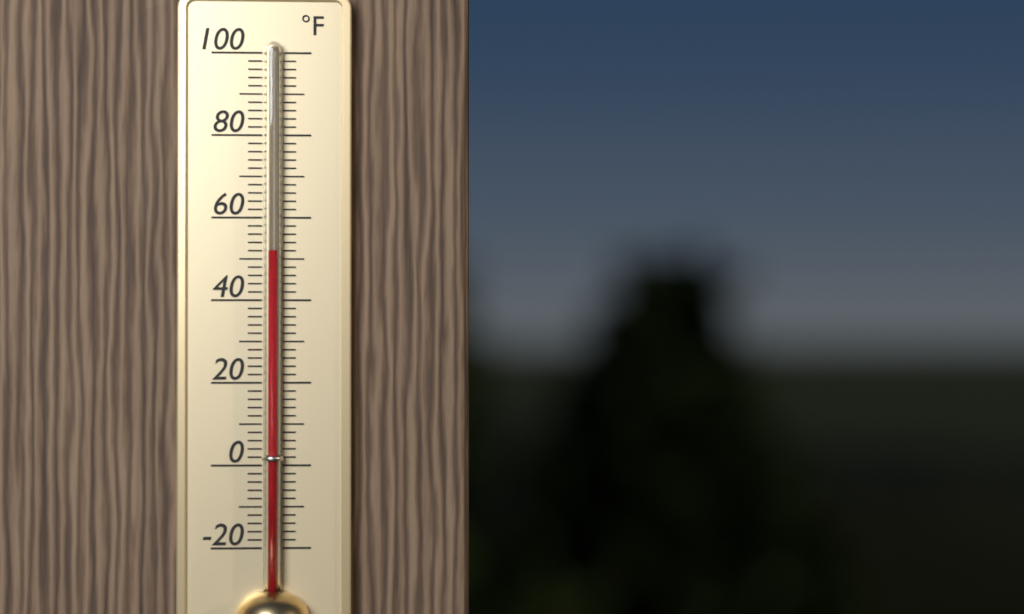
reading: 52 °F
